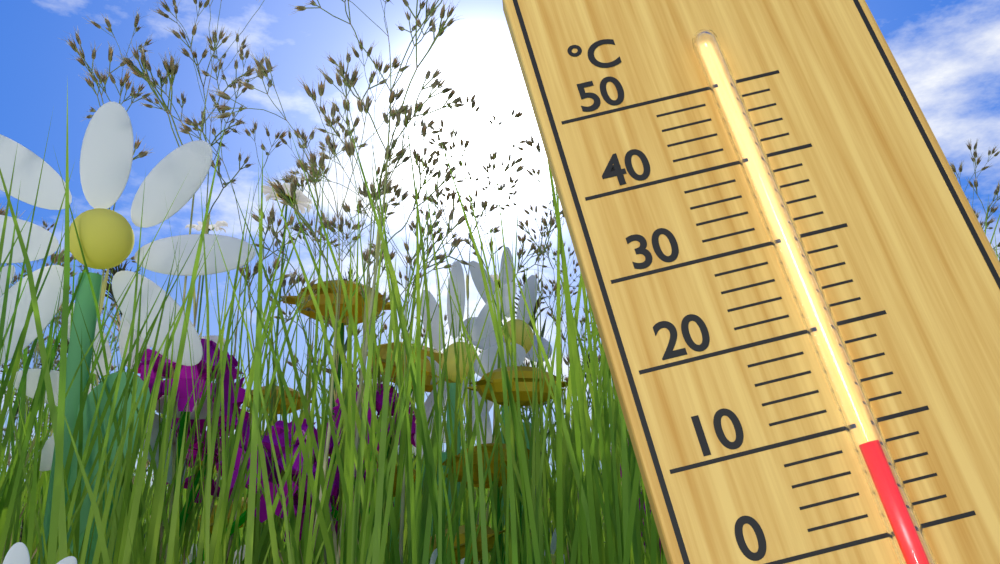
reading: 8 °C
